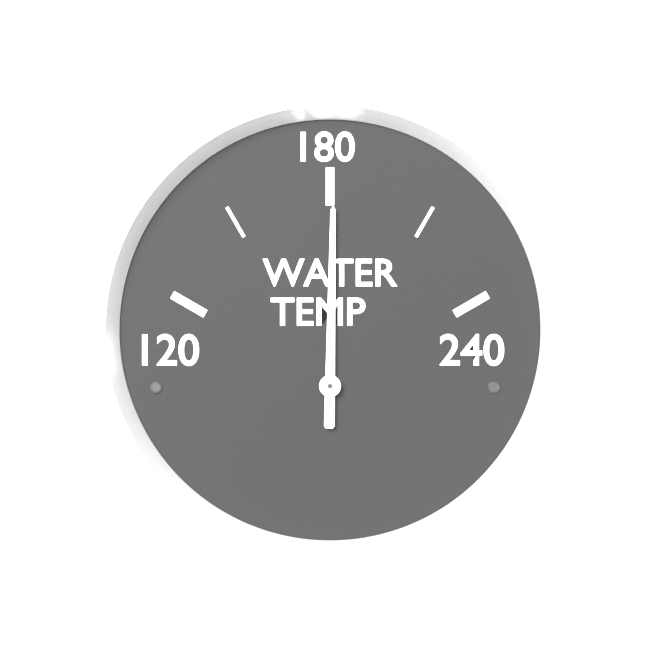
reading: 181 (no unit)
